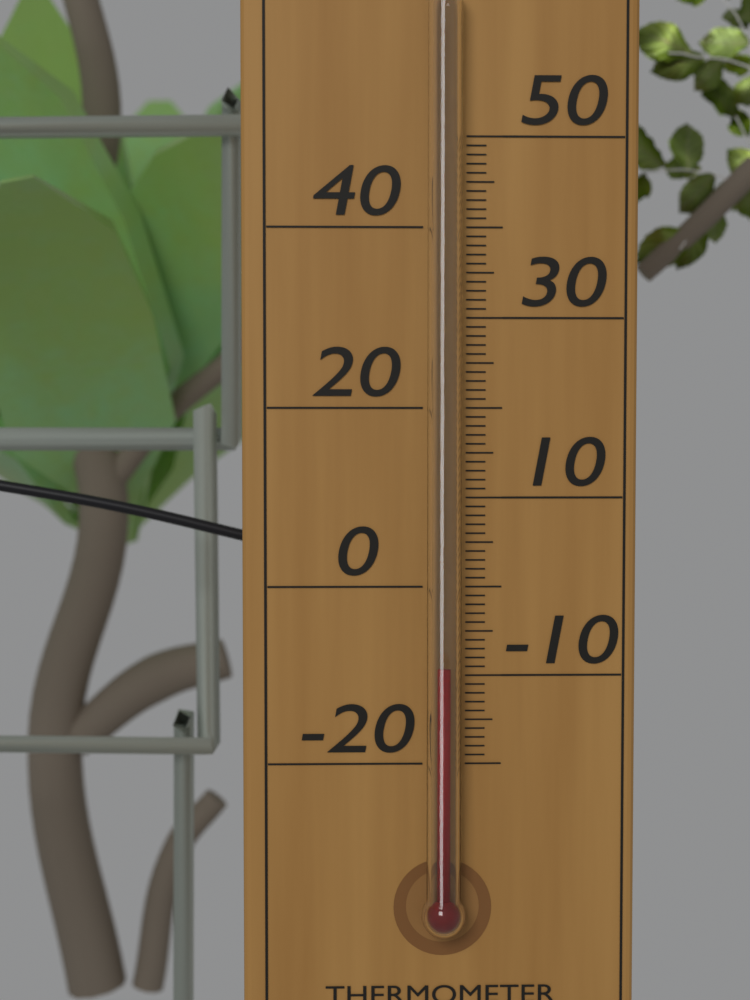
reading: -9 °C
